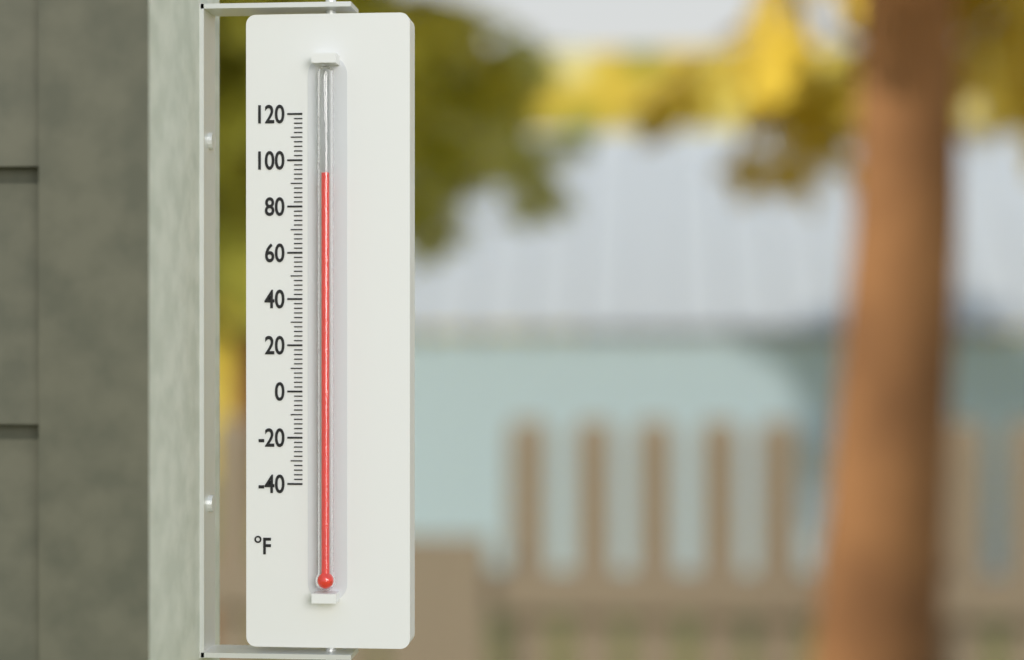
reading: 94 °F
